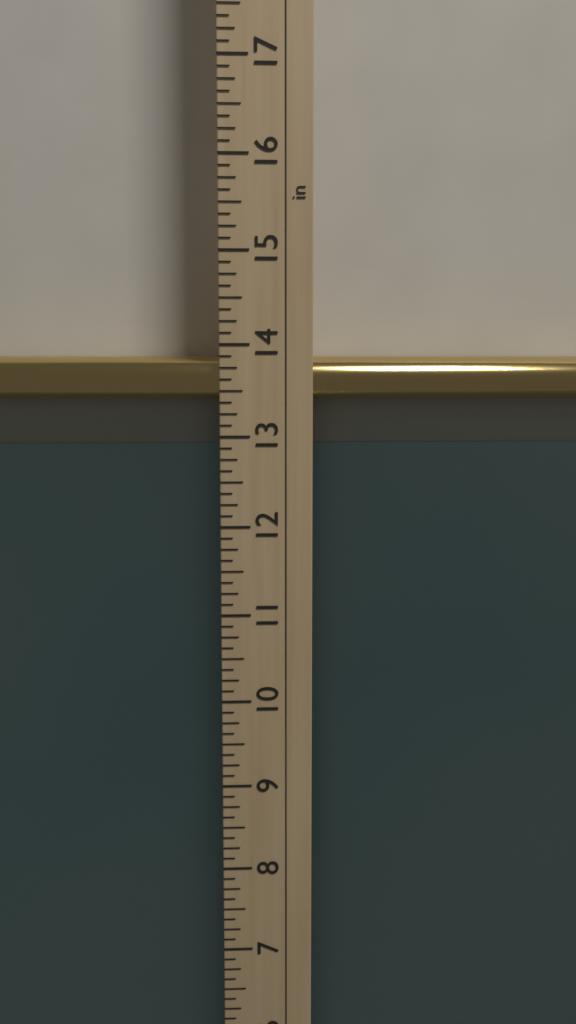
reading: 13.875 in
